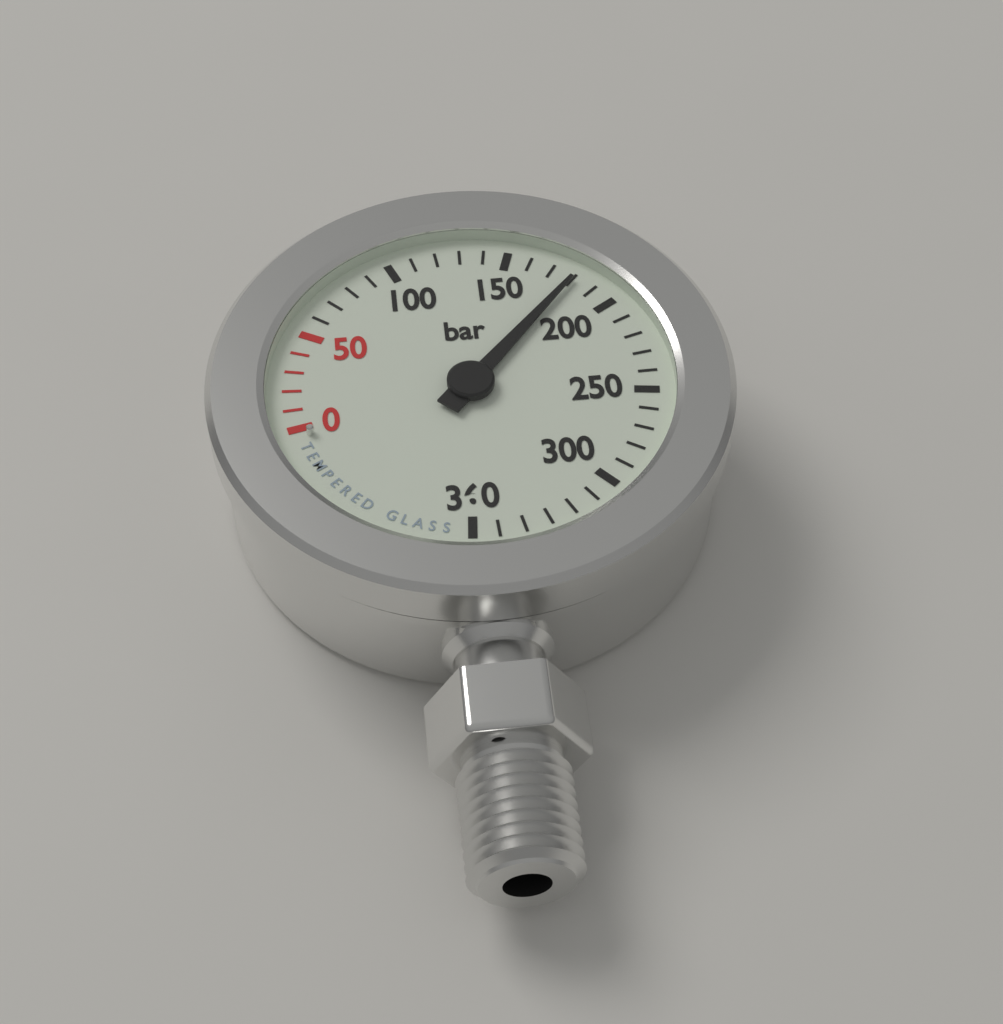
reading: 180 bar
